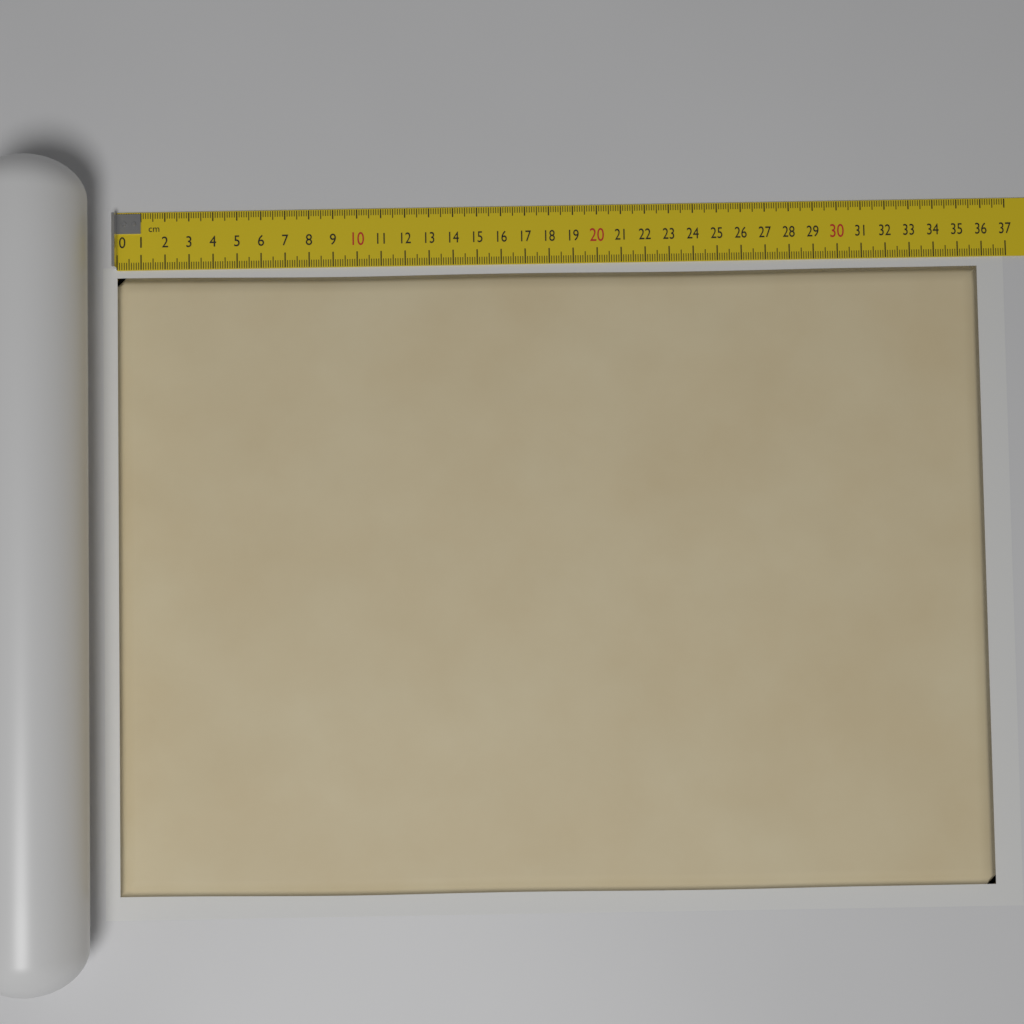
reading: 35.8 cm
